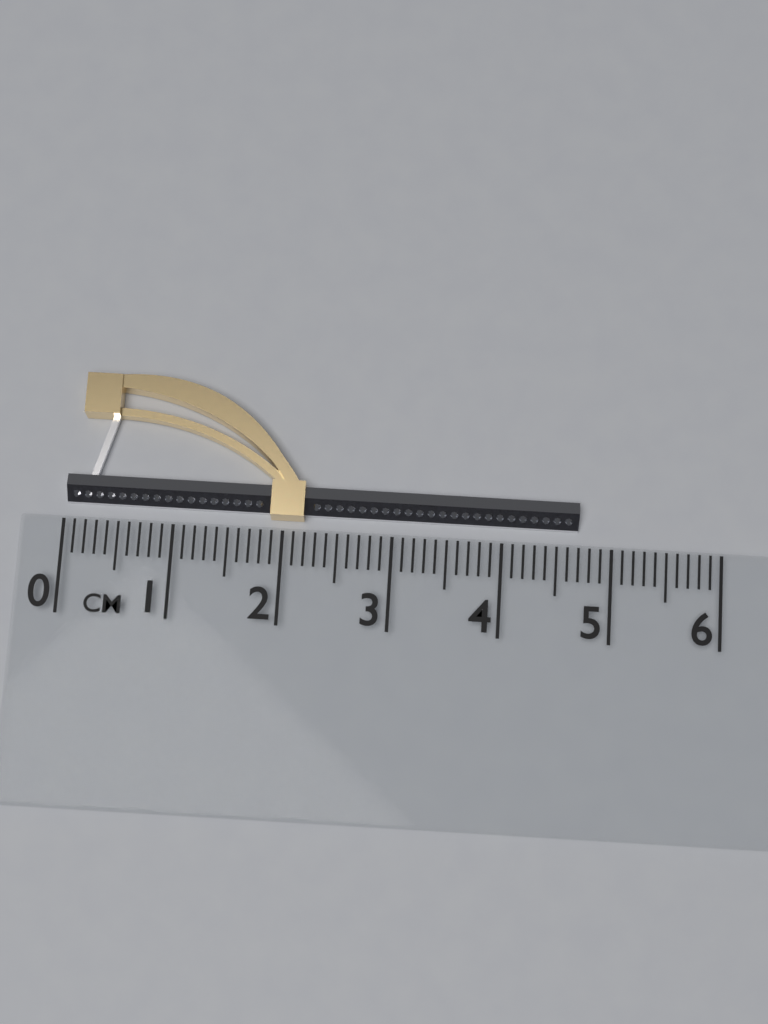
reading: 4.7 cm
